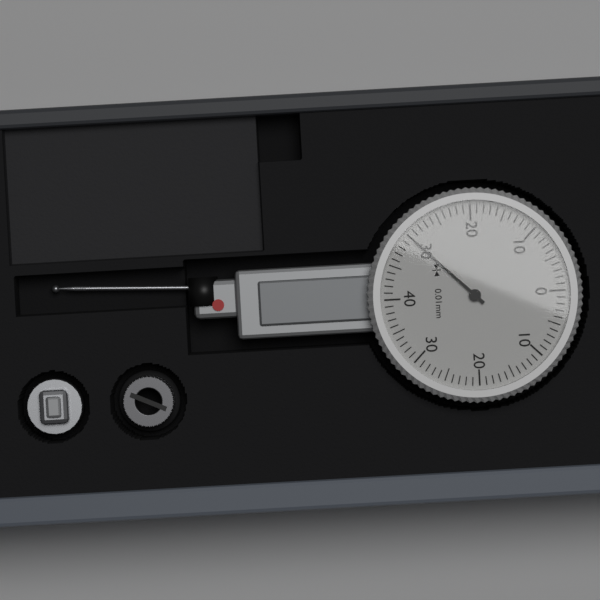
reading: 0.30 mm
